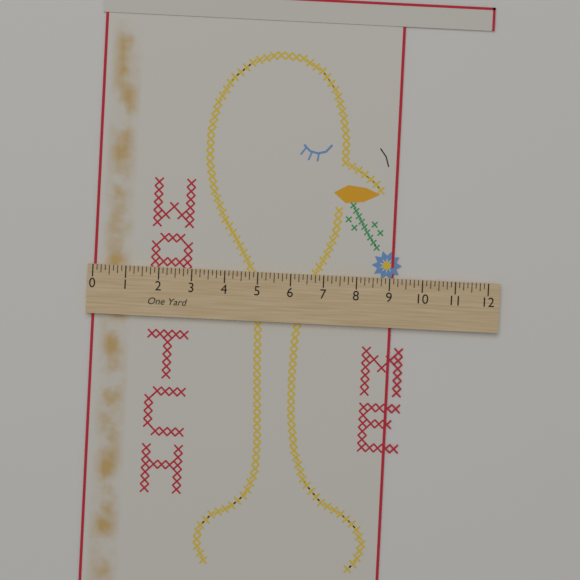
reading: 9.125 in
